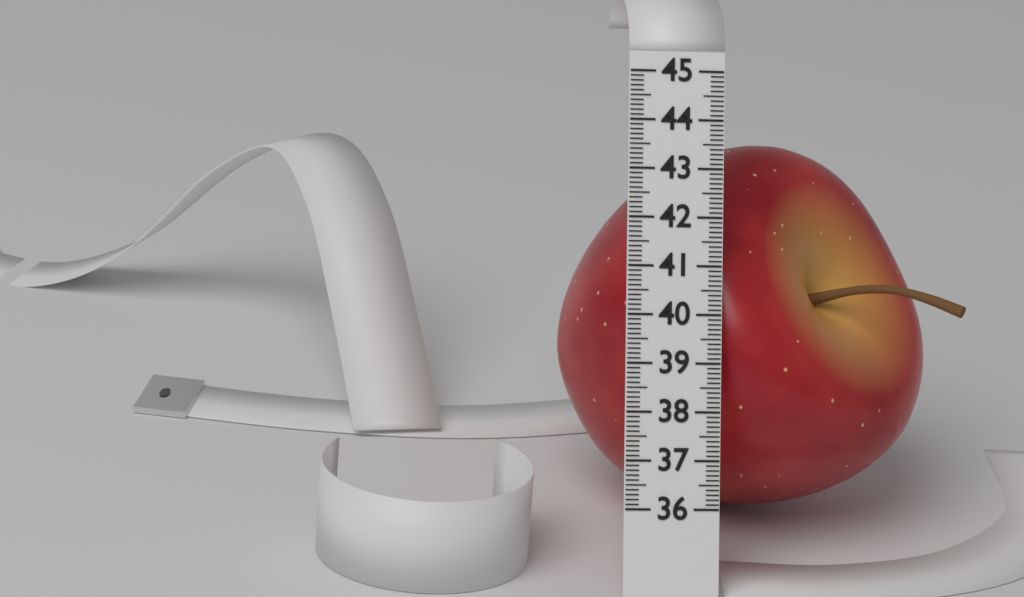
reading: 43.7 (no unit)
